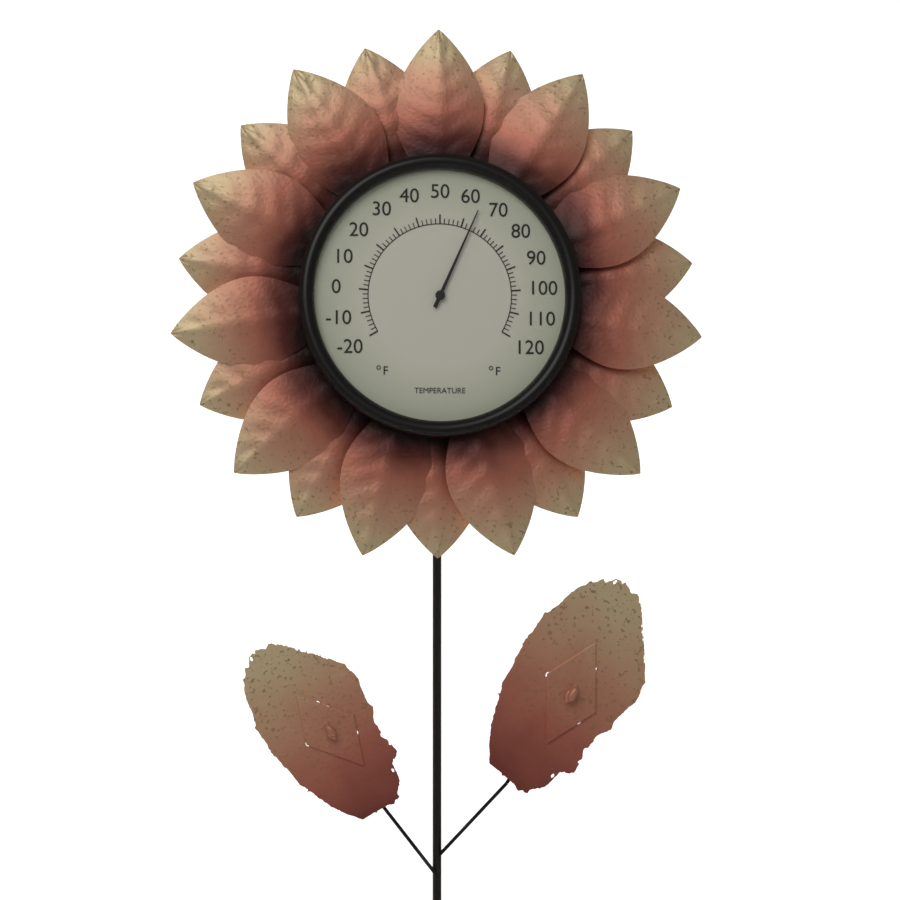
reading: 64 °F
